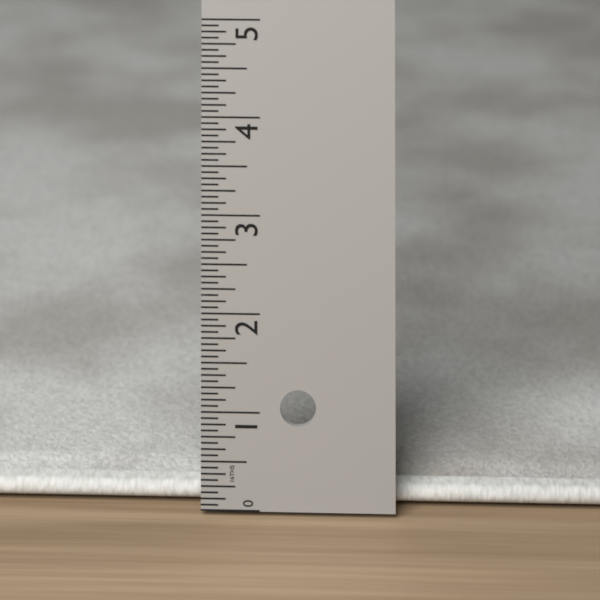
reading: 0.2500 in
